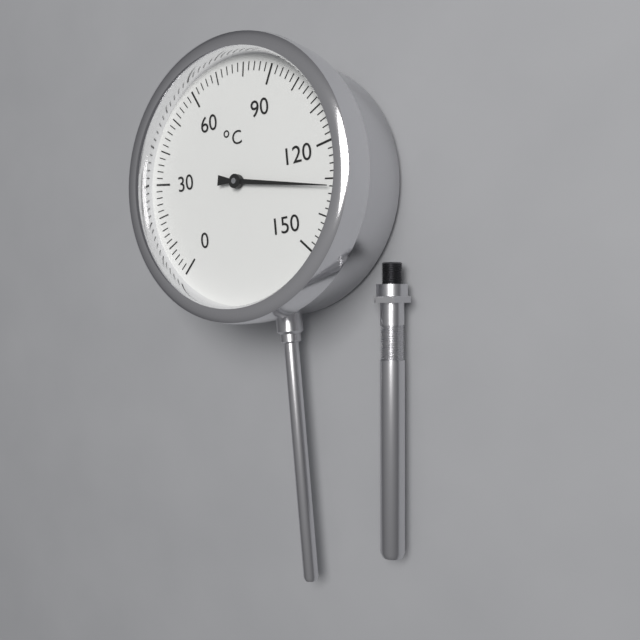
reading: 132 °C
